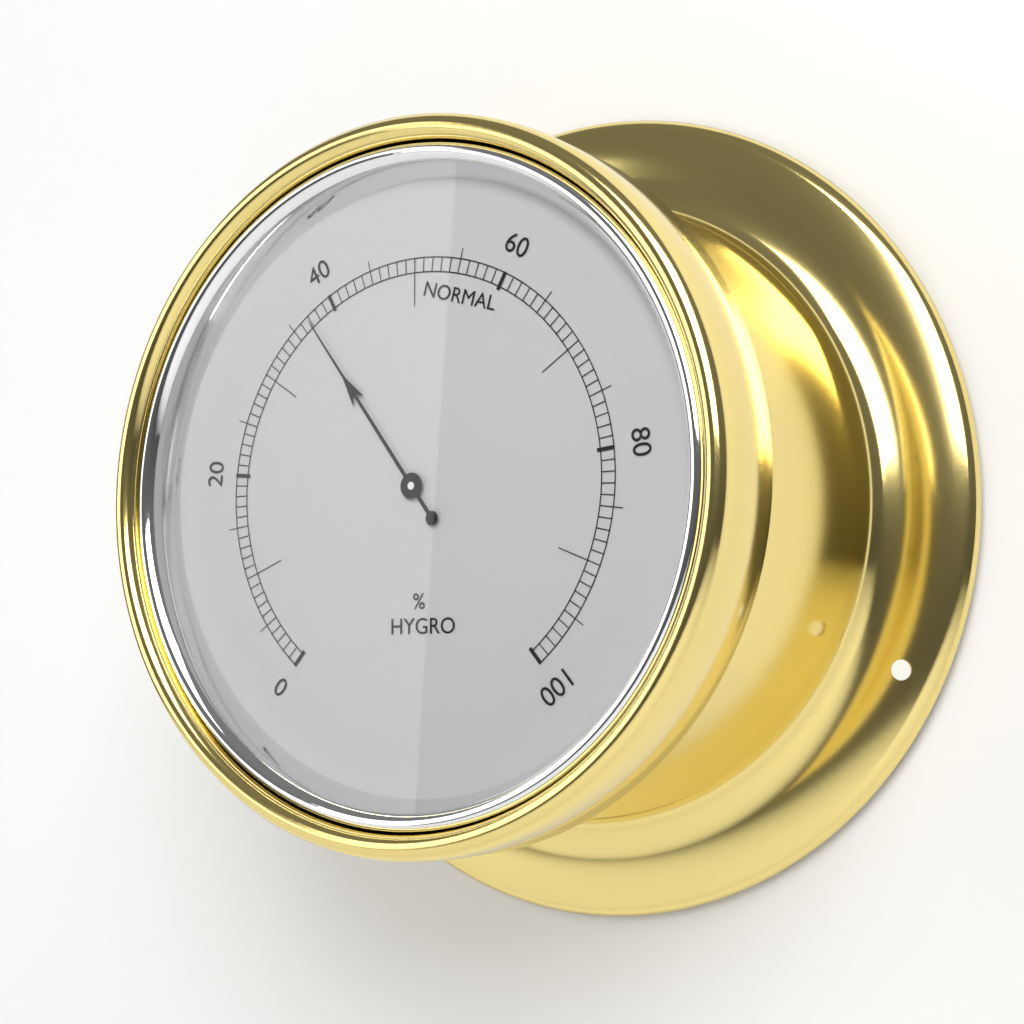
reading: 37 %
